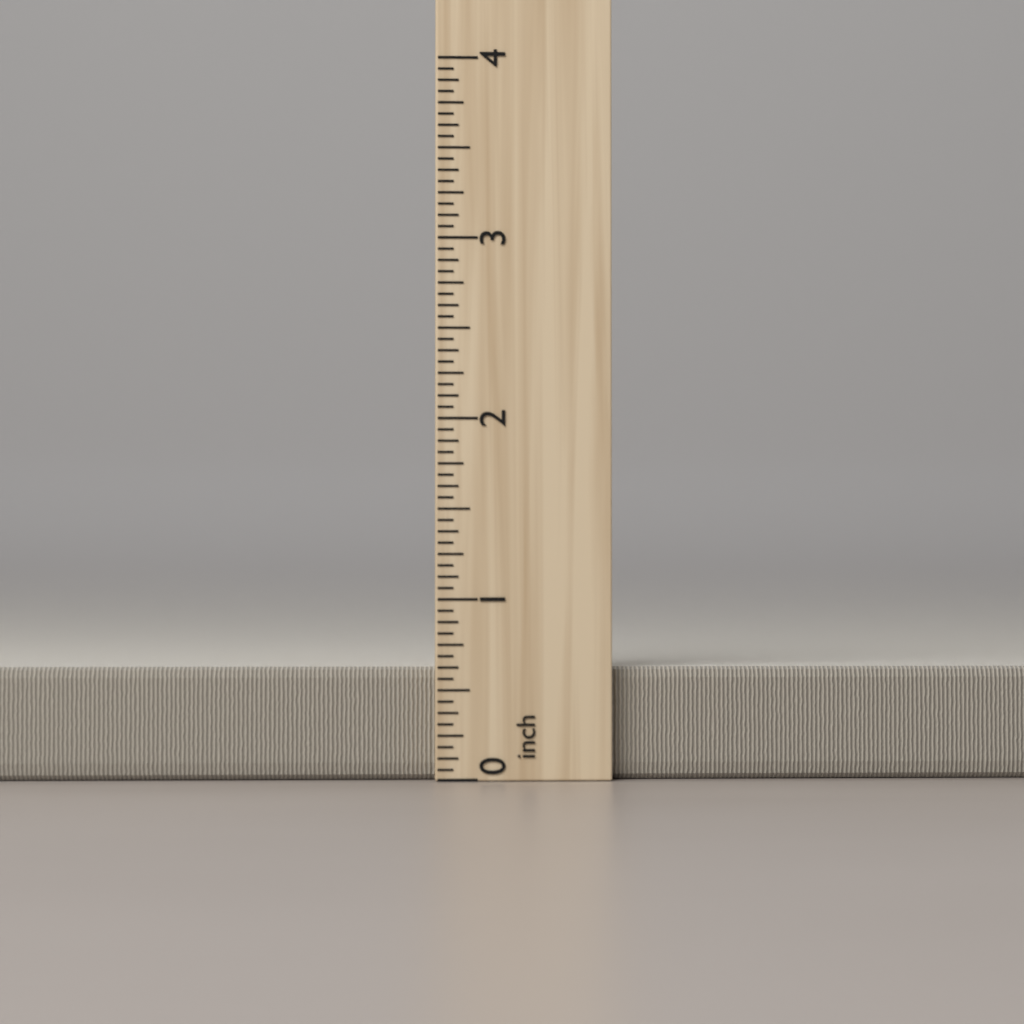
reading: 0.6250 inch
